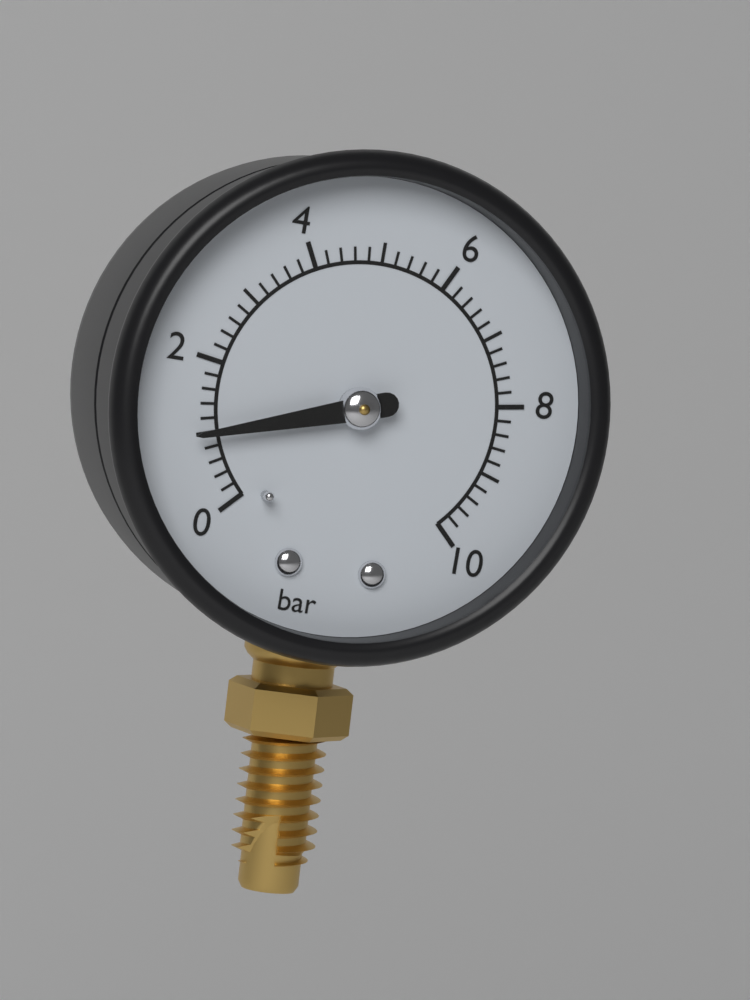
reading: 1.0 bar
